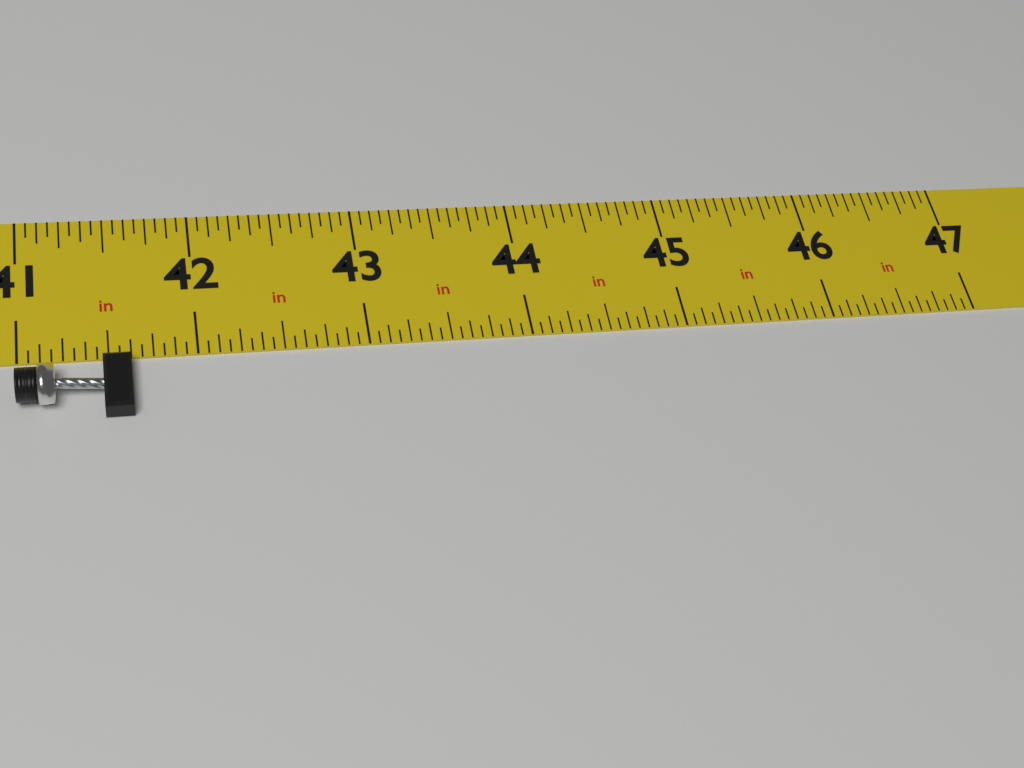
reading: 41.6250 in
